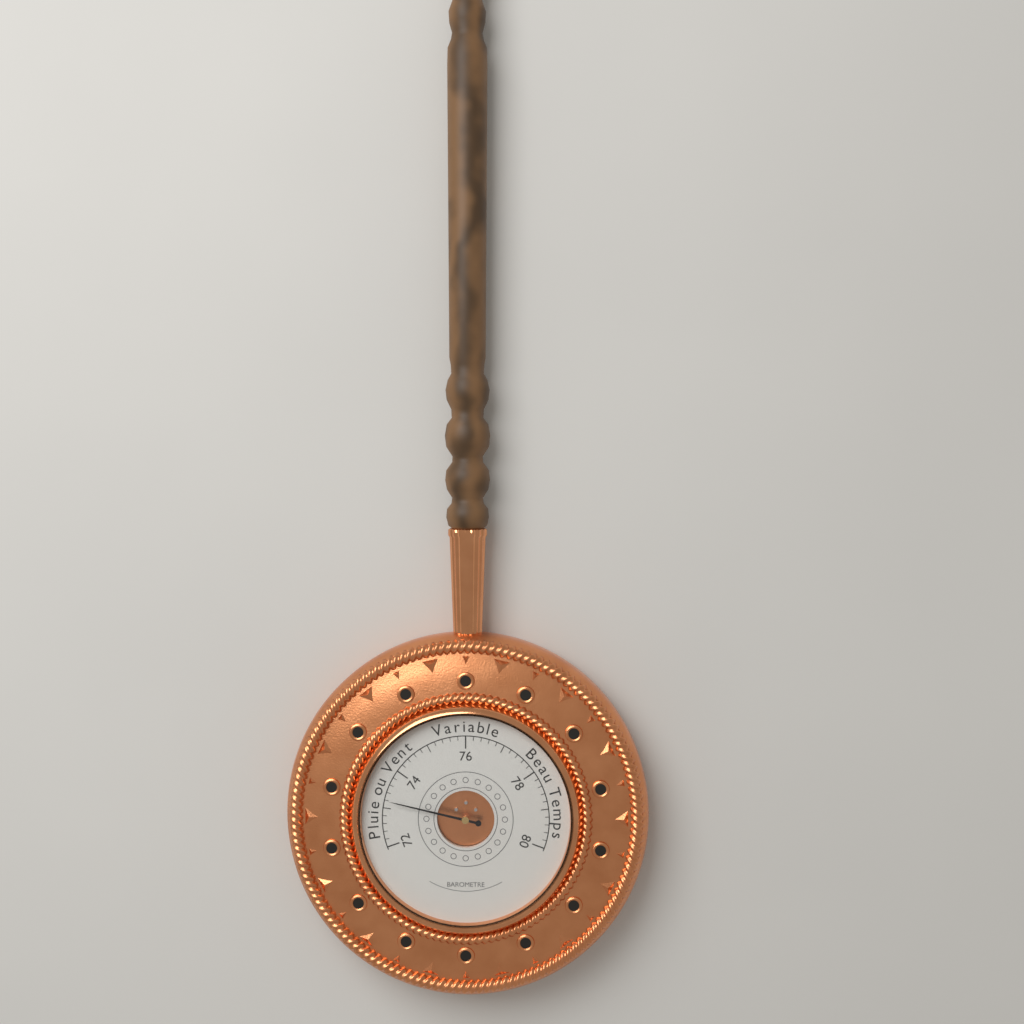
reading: 73.2 (no unit)
